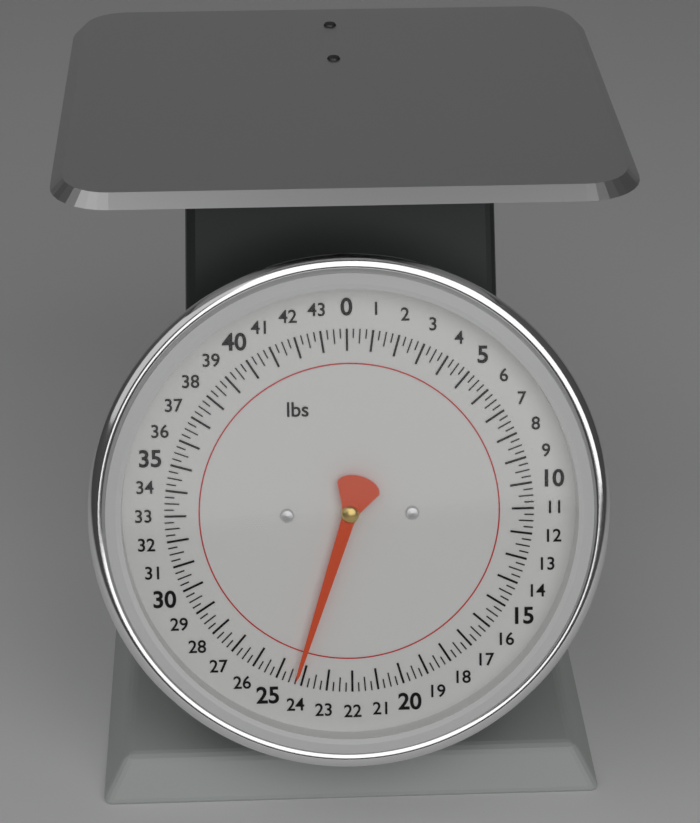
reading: 24.25 lbs
